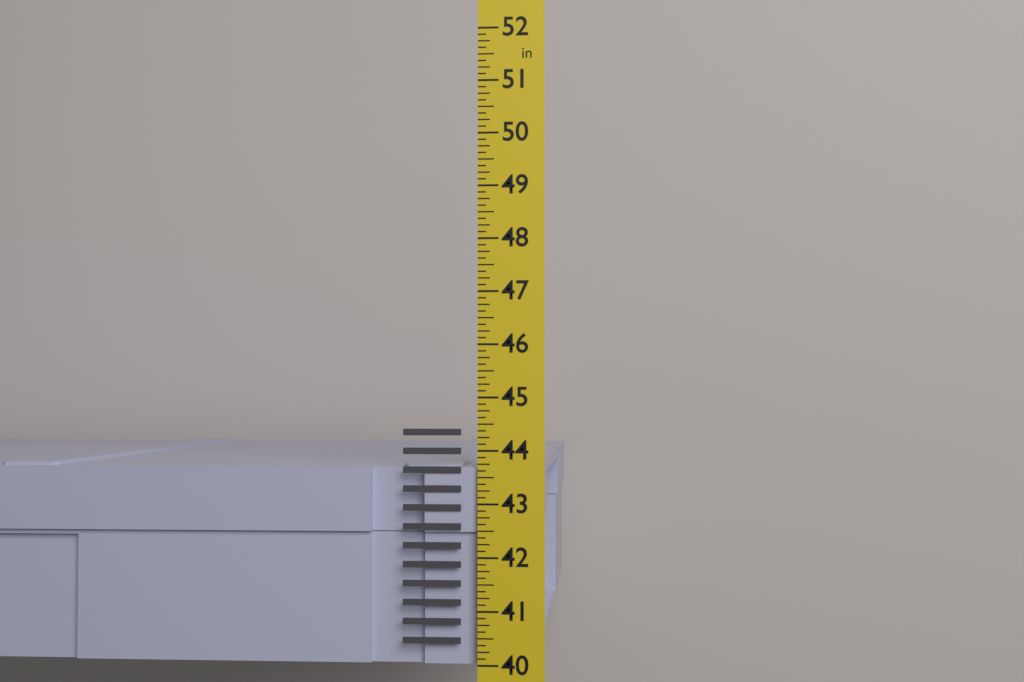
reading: 43.750 in
